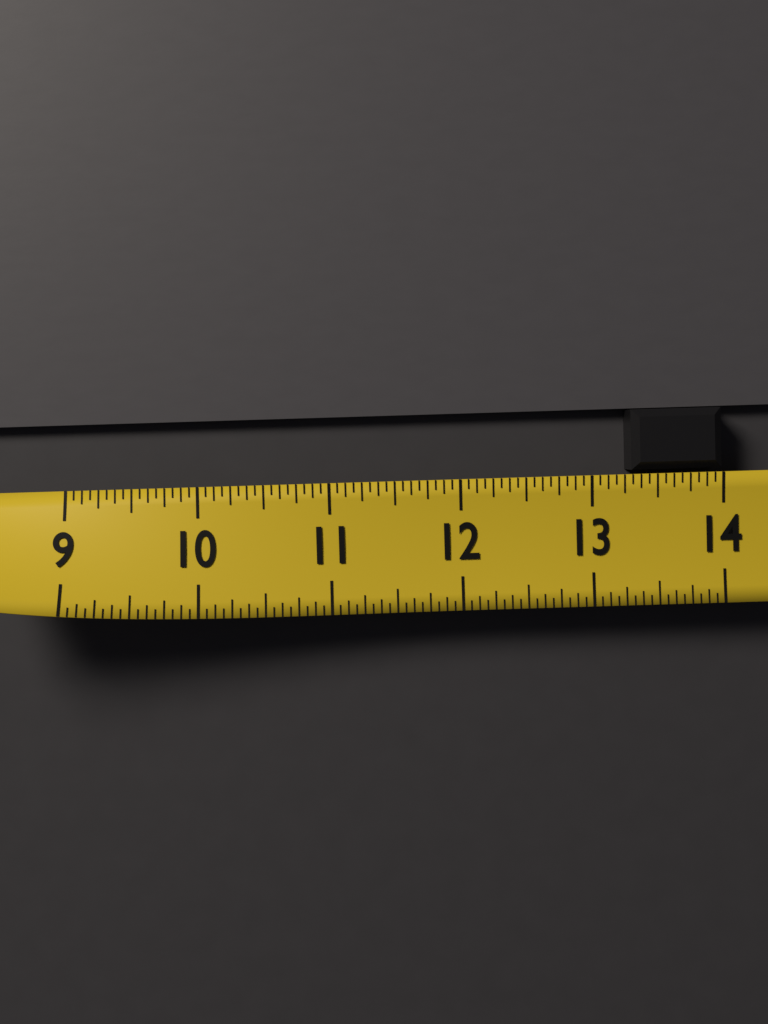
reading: 13.3125 (no unit)
